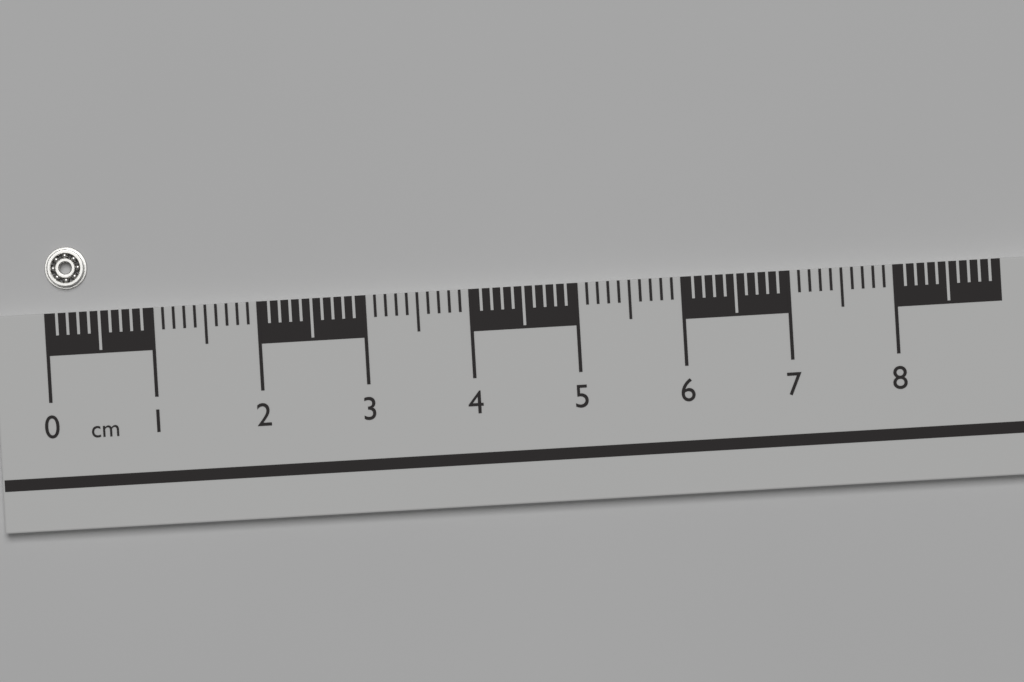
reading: 0.4 cm
